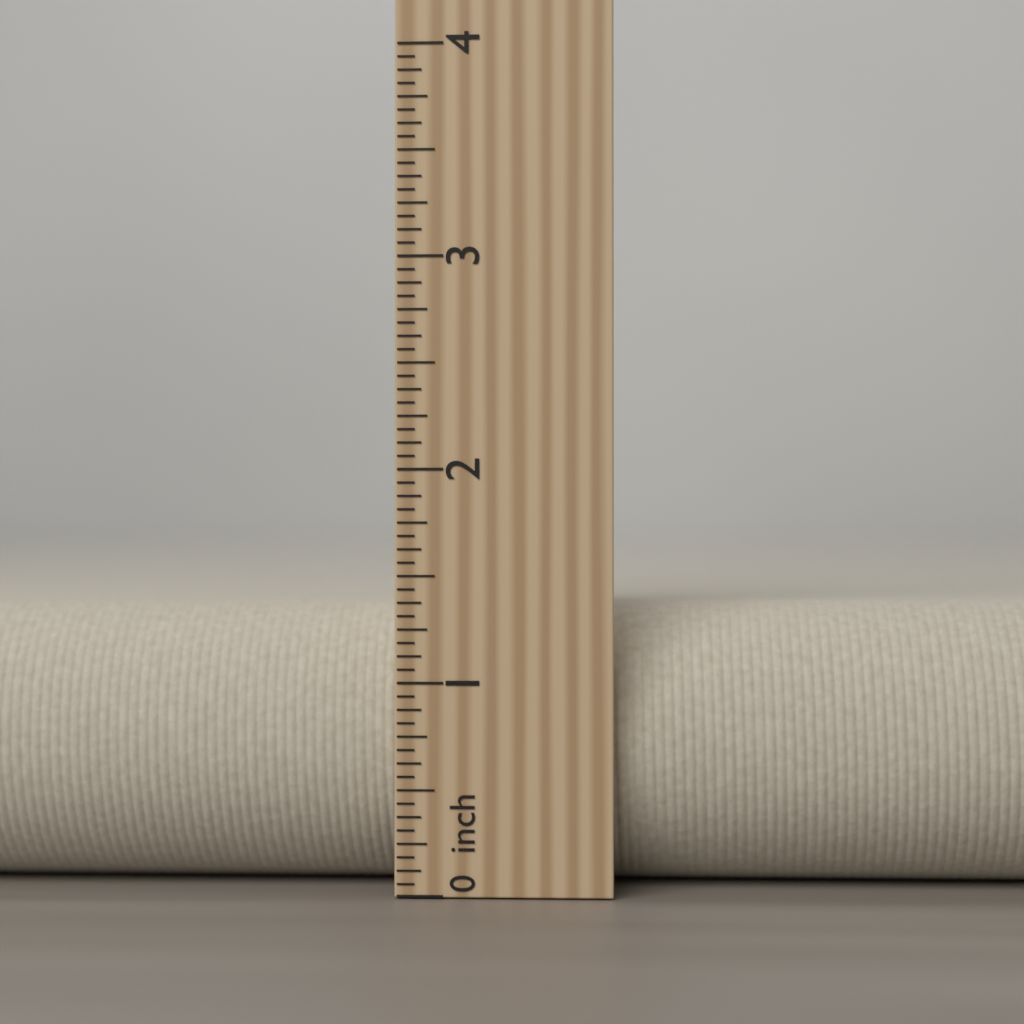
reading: 1.3750 inch
